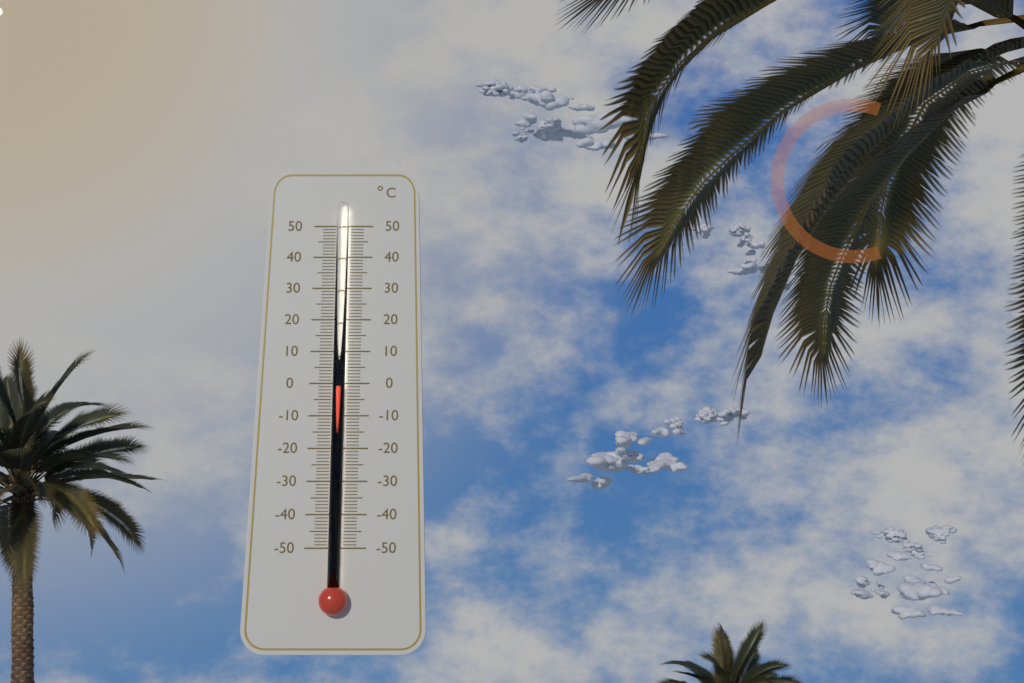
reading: -1 °C
